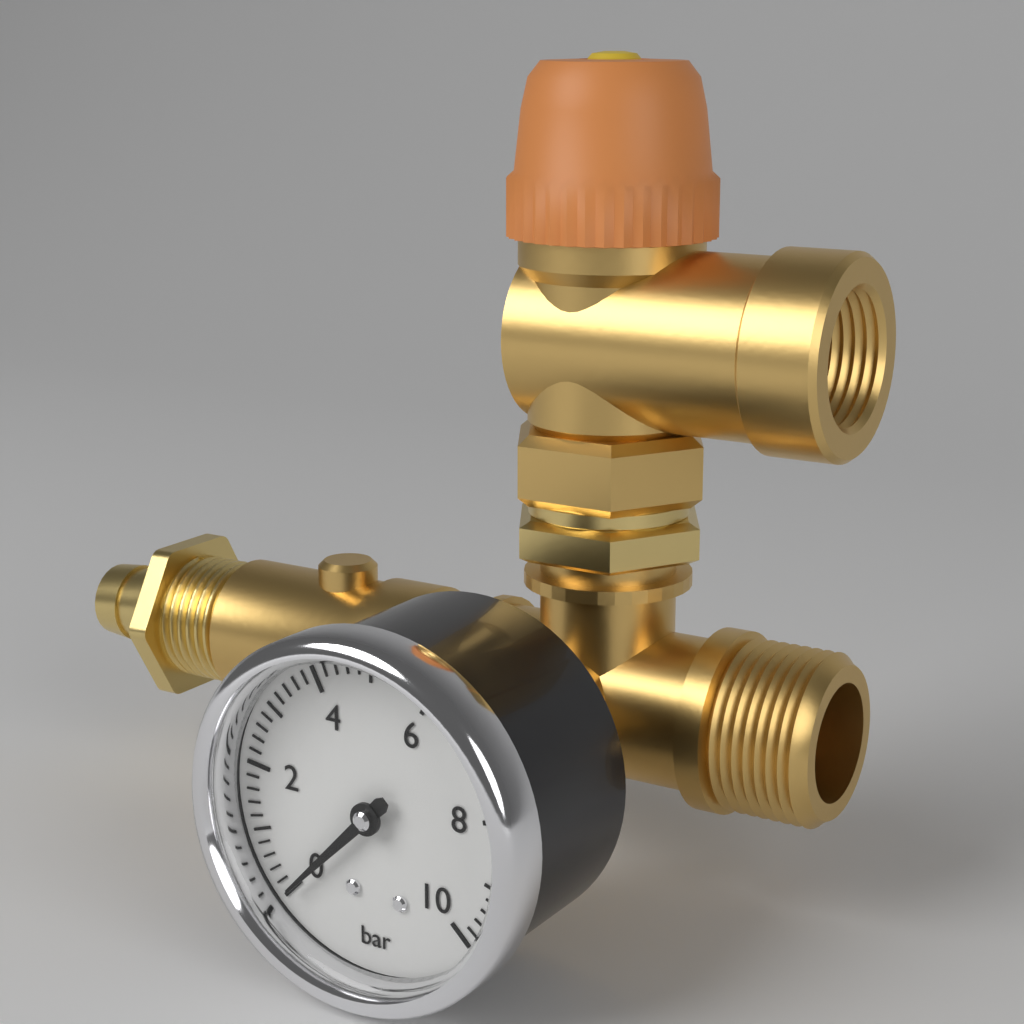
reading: 0.0 bar
